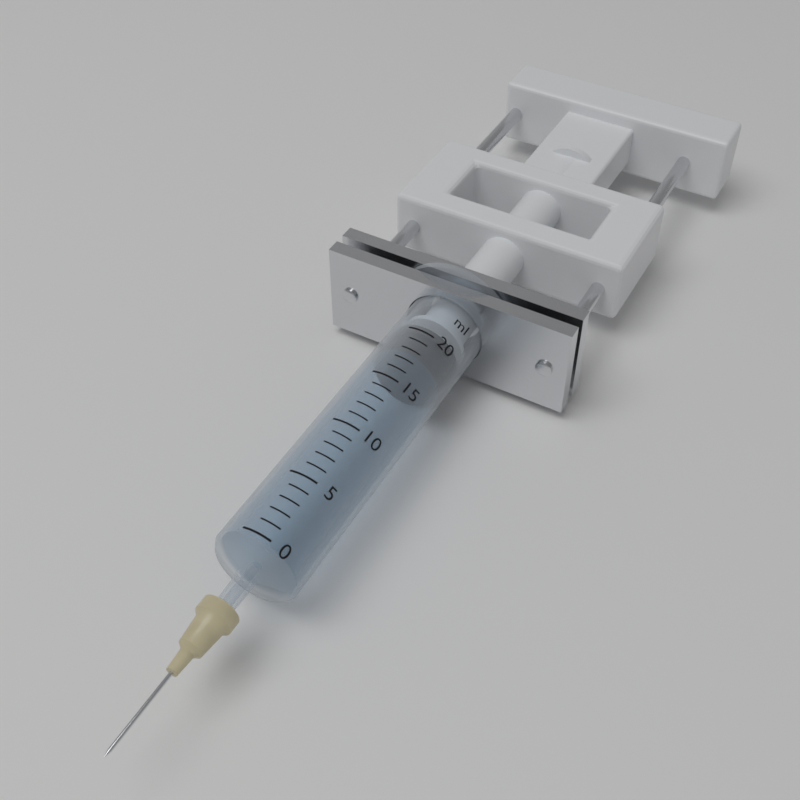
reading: 18 ml
